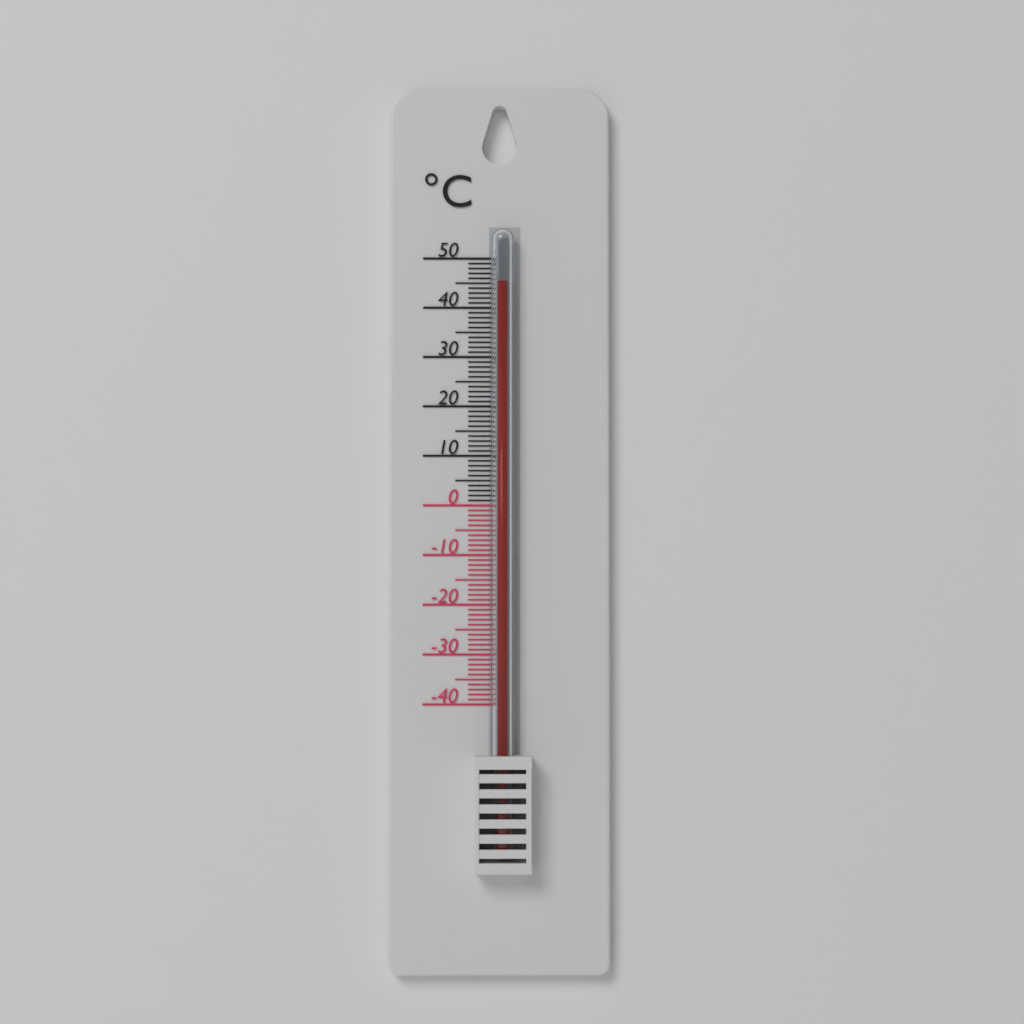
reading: 45 °C
